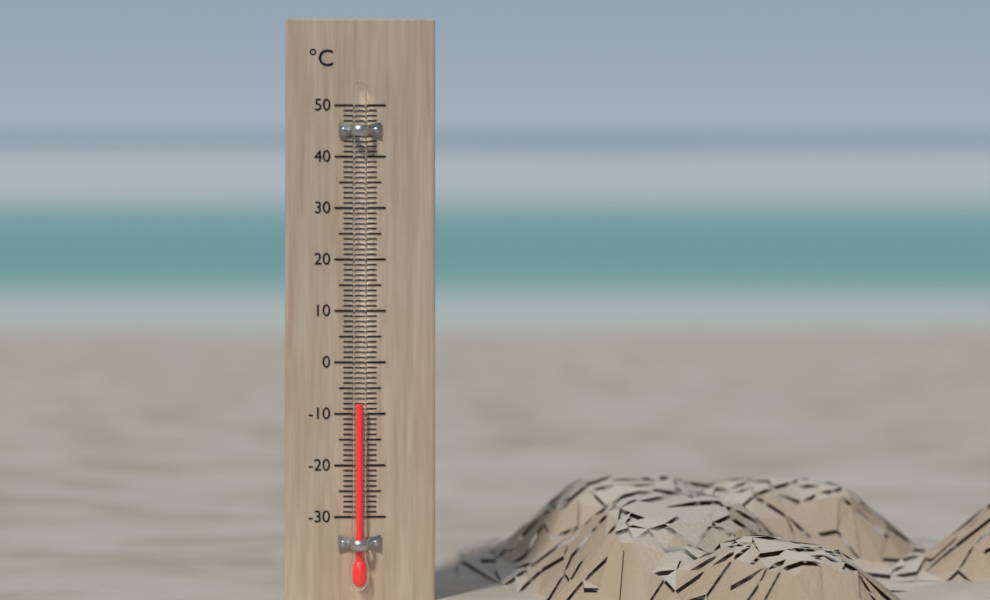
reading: -8 °C
